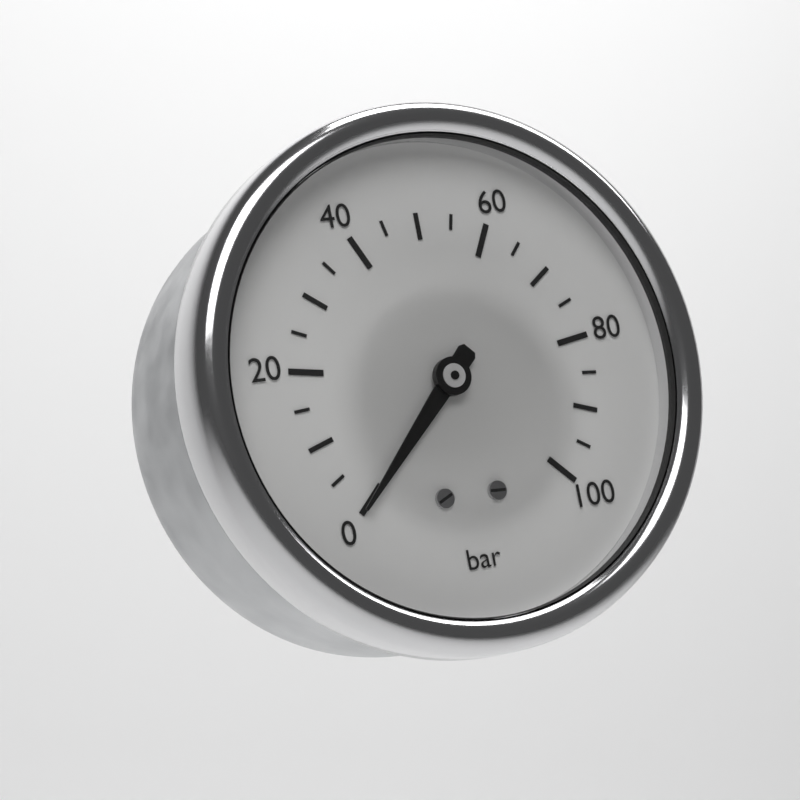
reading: 0 bar
